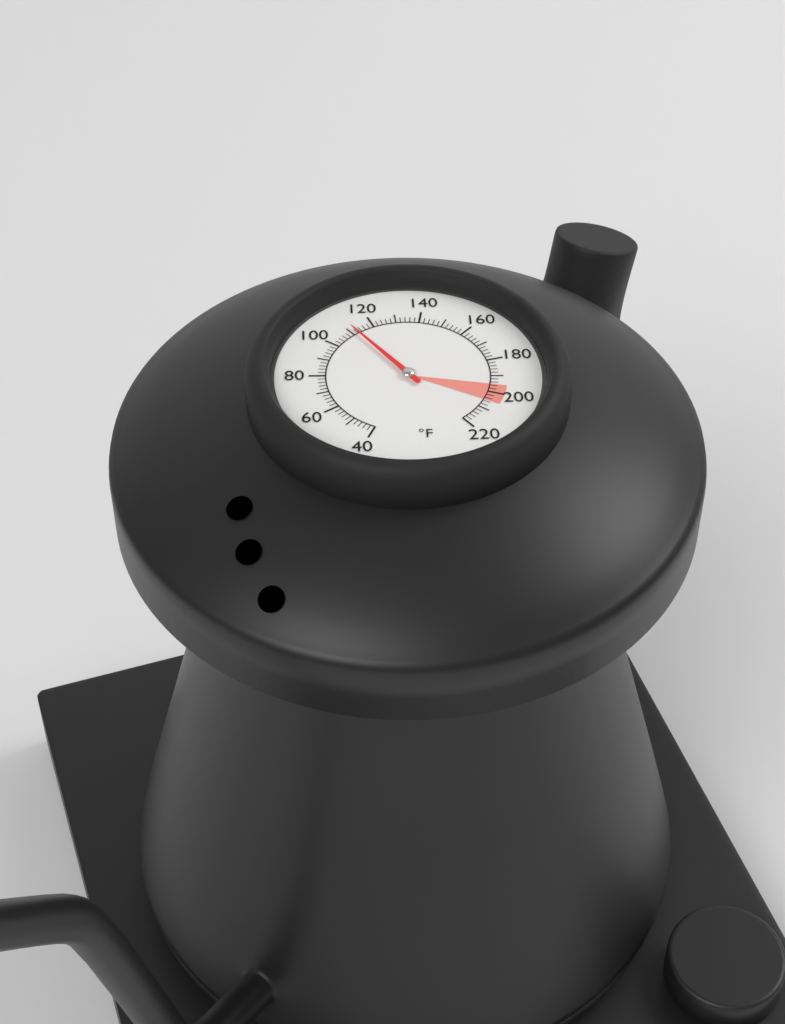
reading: 112 °F
